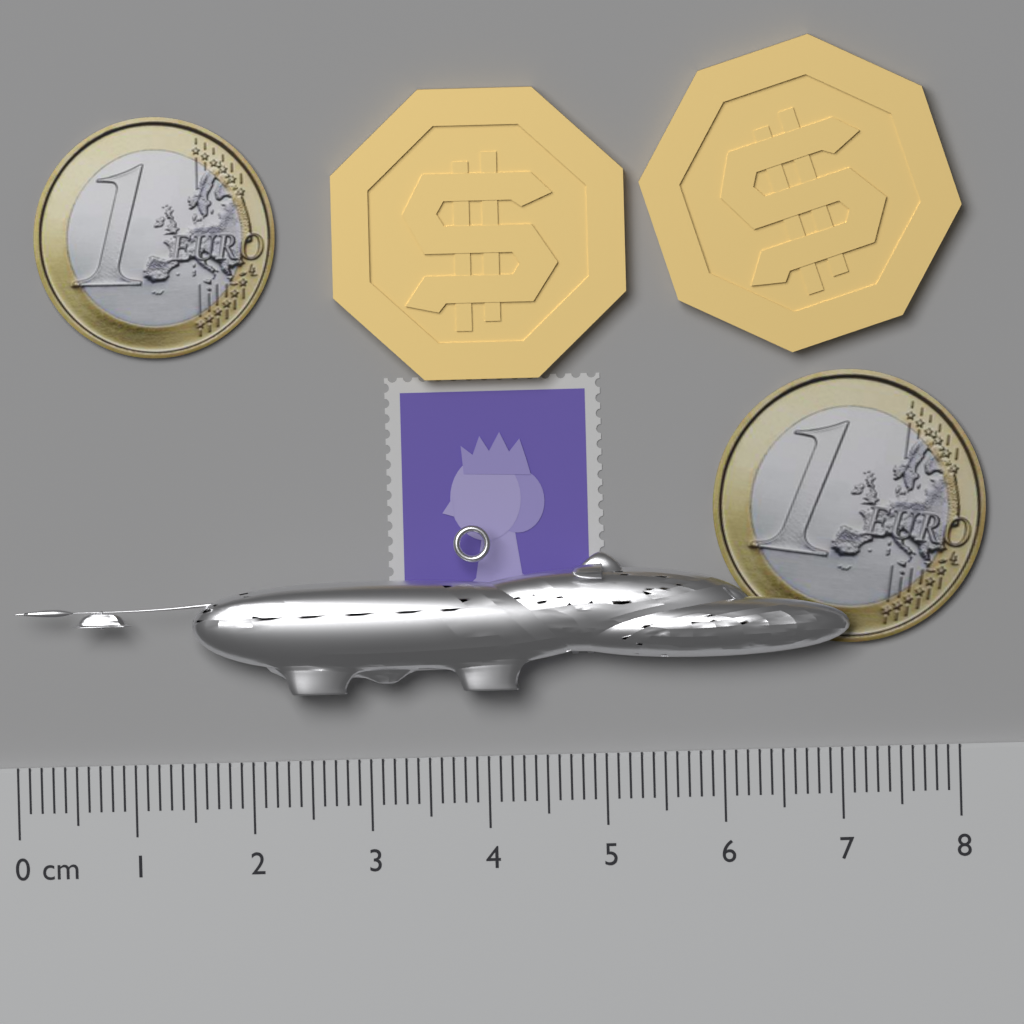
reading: 7.1 cm
